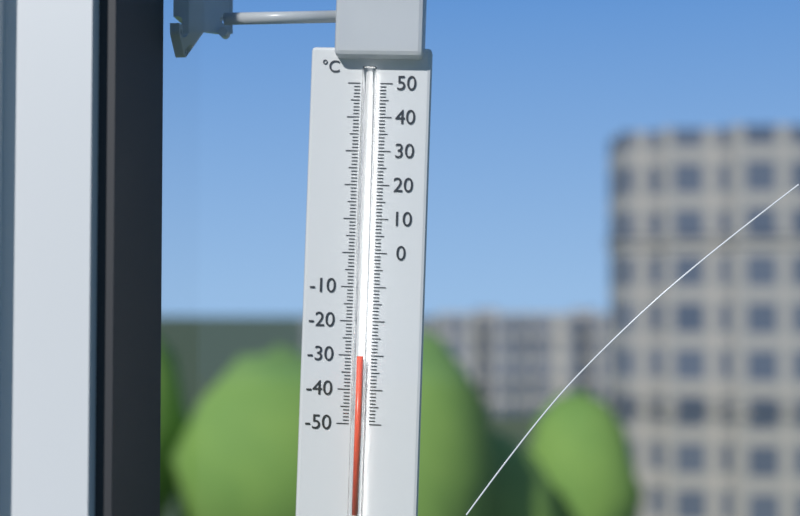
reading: -30 °C
